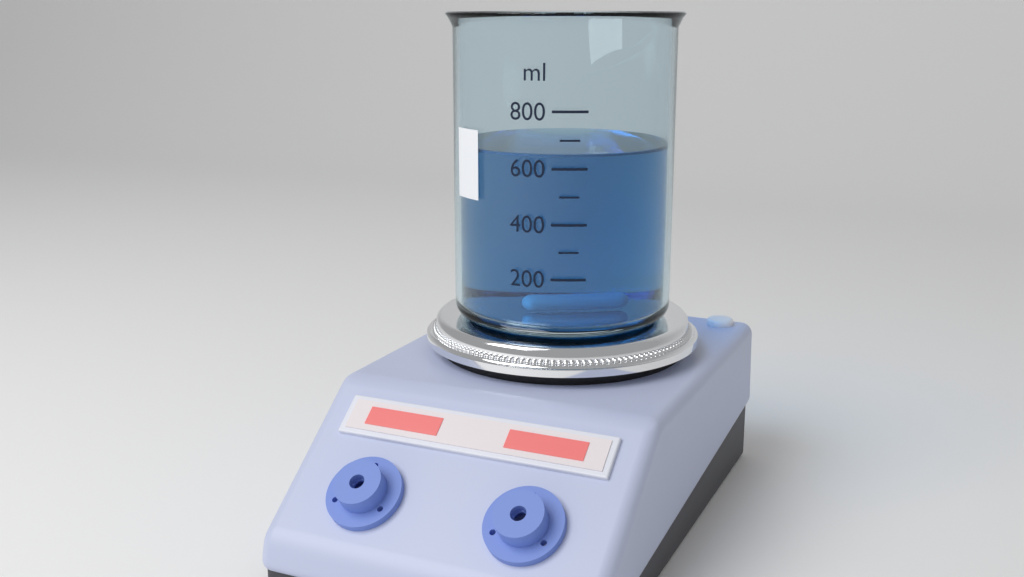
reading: 650 ml
